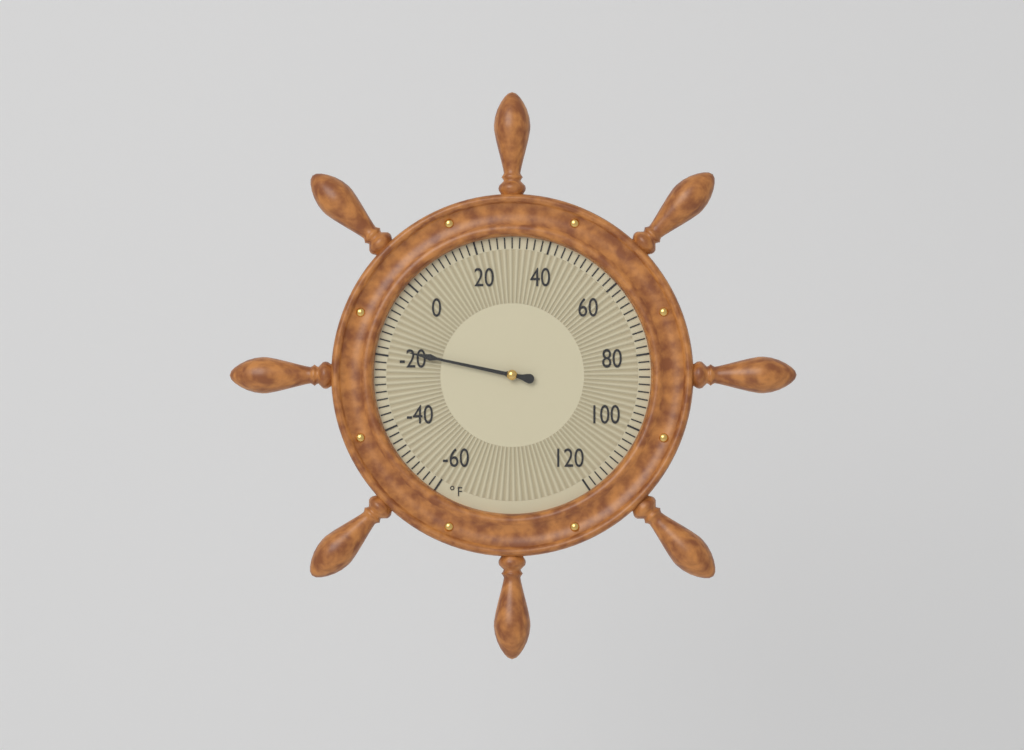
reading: -18 °F
